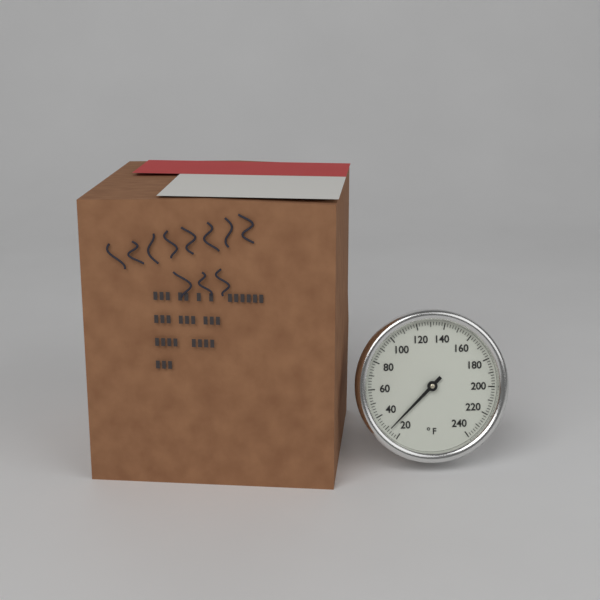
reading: 28 °F
